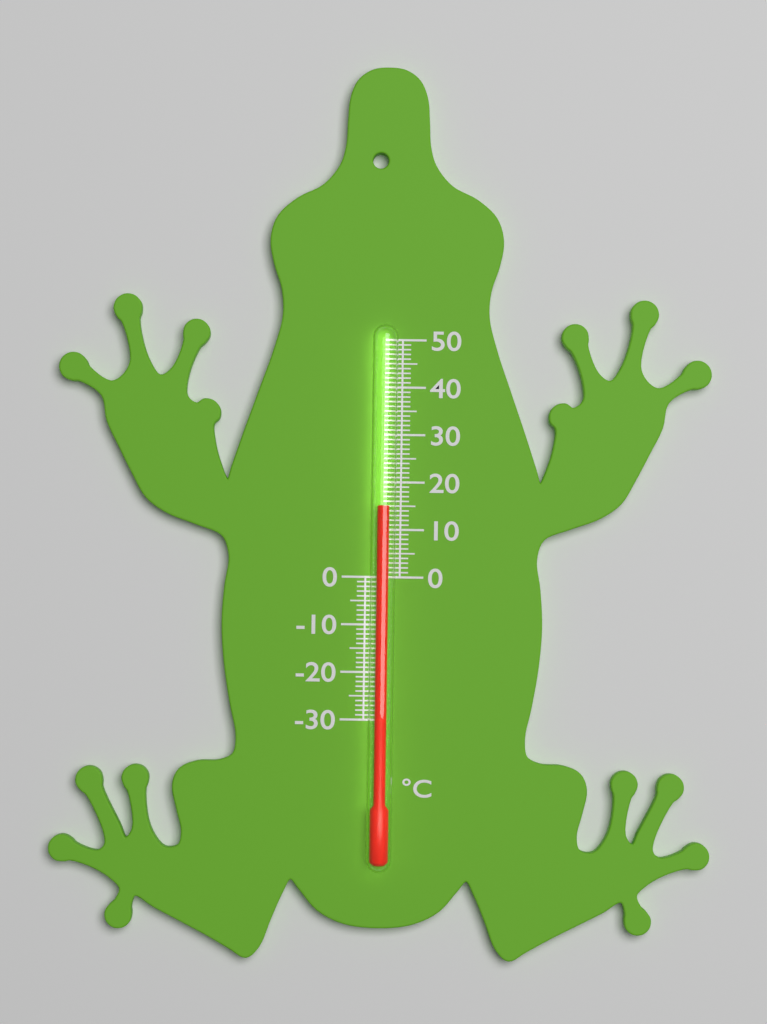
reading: 15 °C
